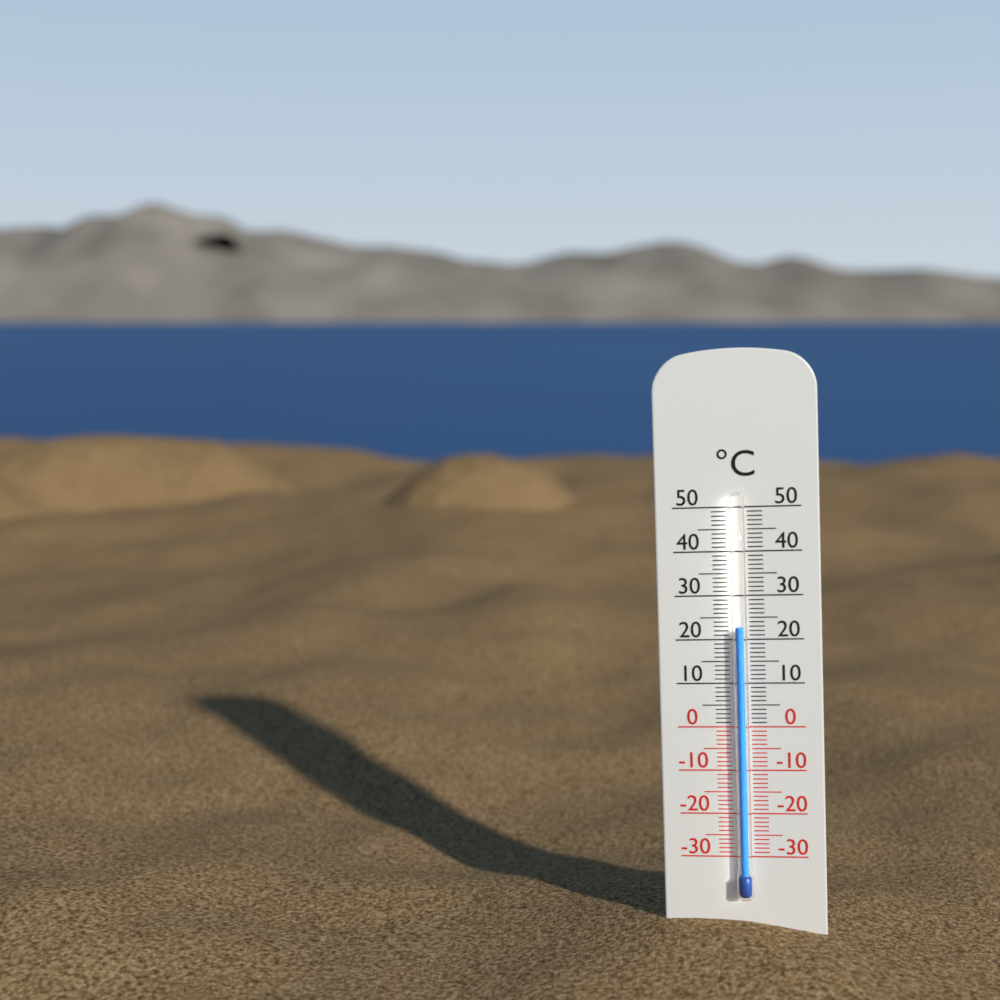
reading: 23 °C
